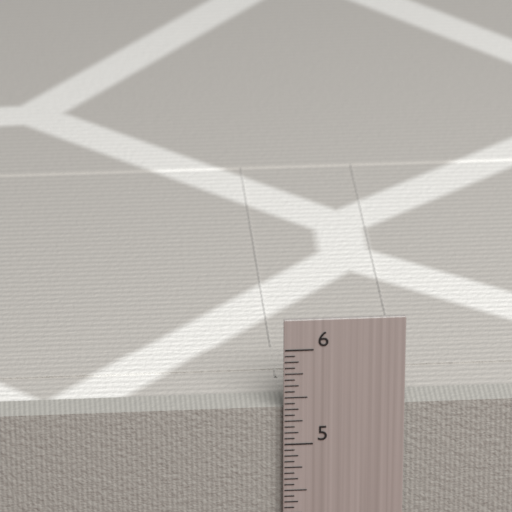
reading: 5.3750 in
